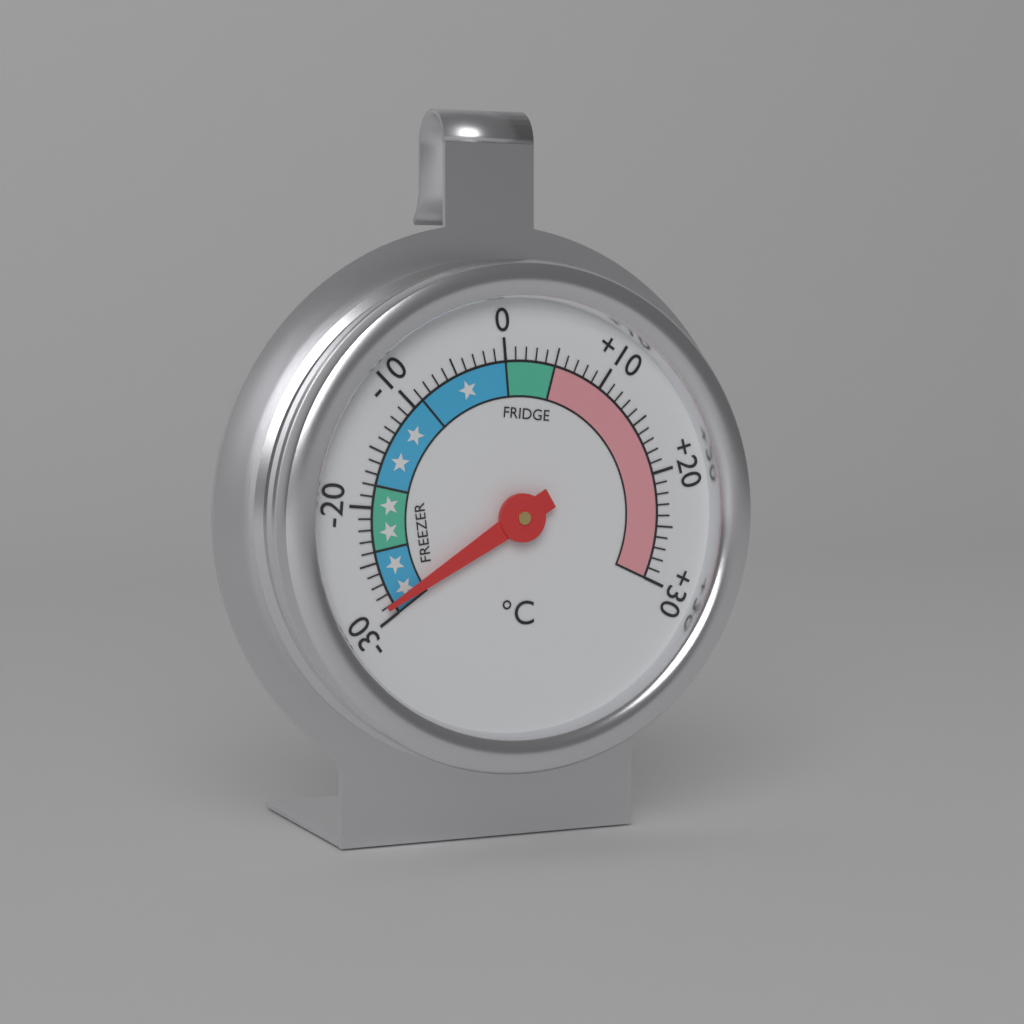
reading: -29 °C
